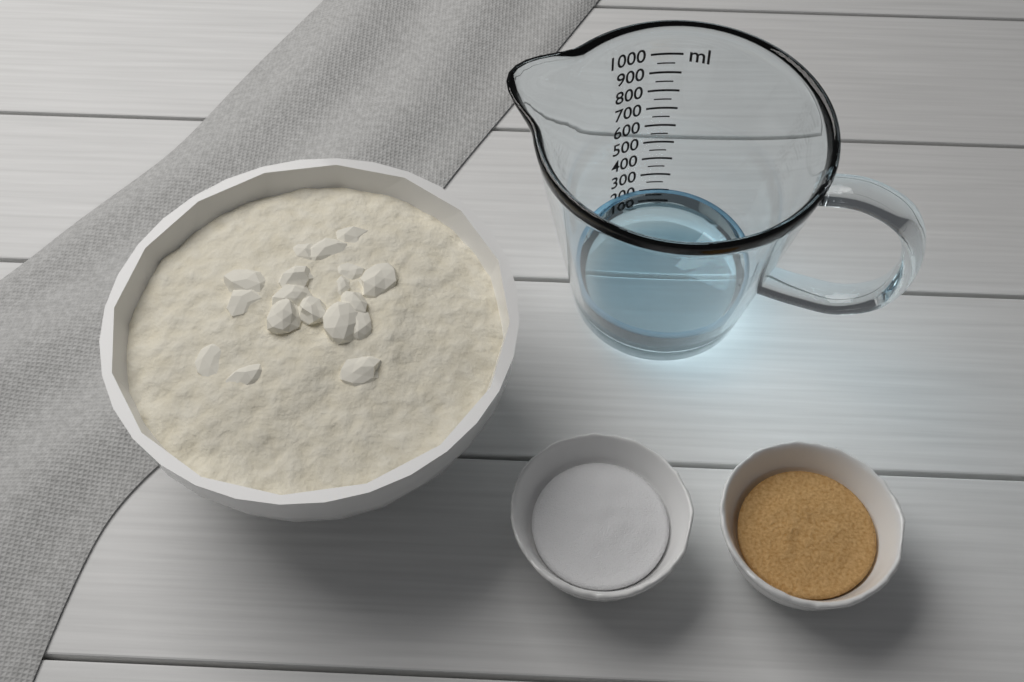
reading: 200 ml
